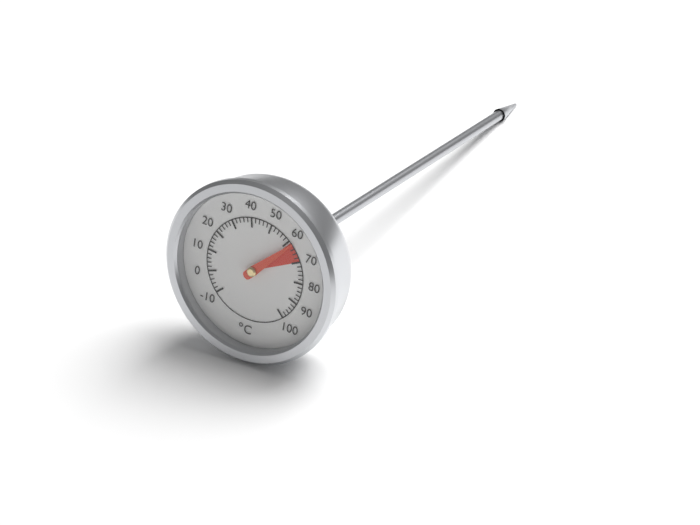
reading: 62 °C
